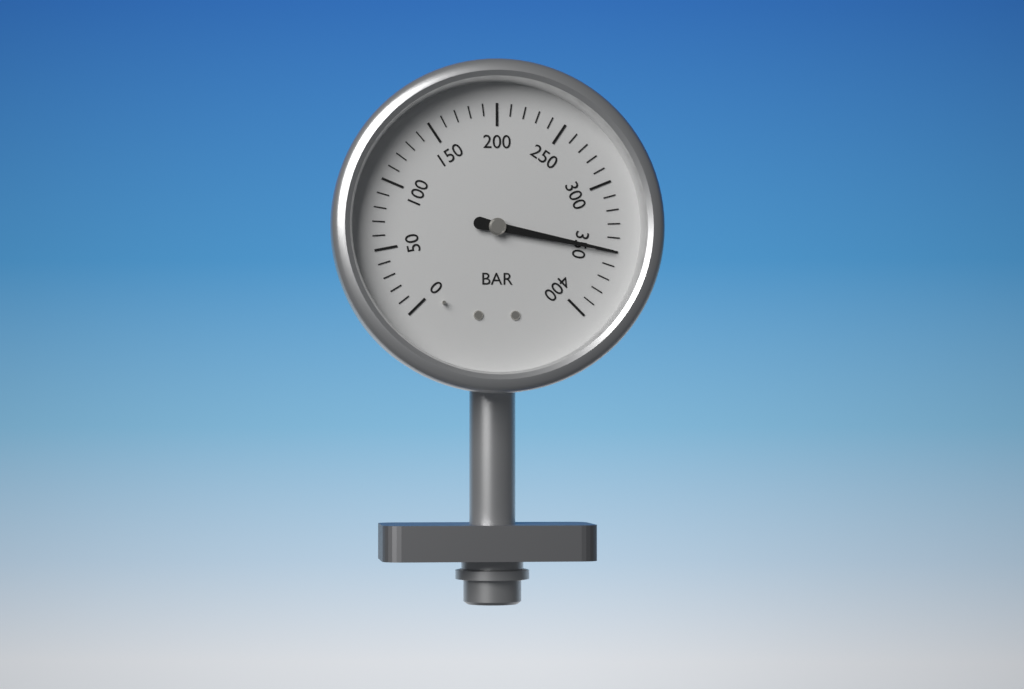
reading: 350 bar
